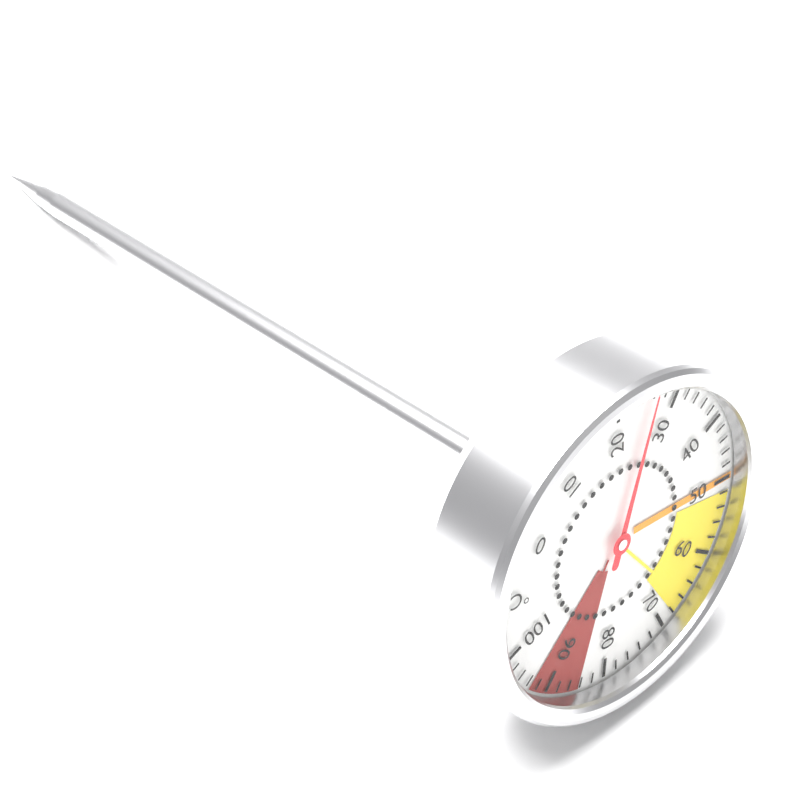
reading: 26 °C
